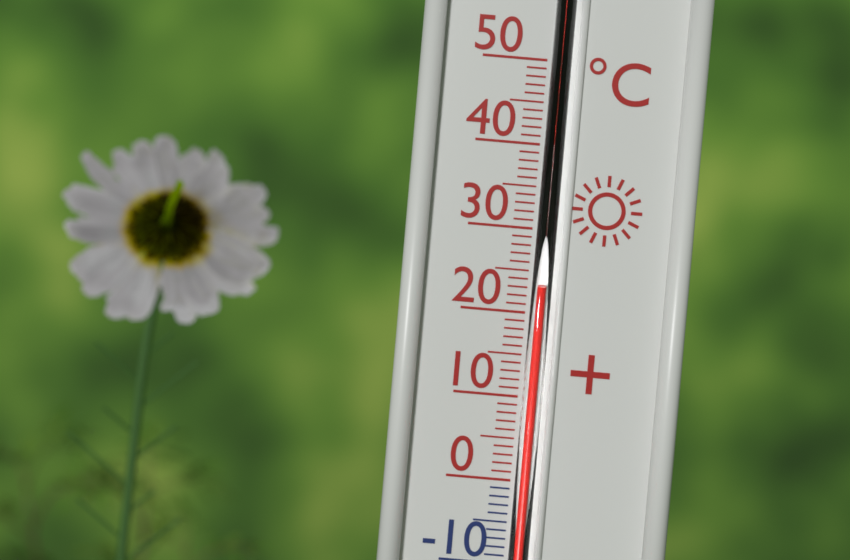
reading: 23 °C
